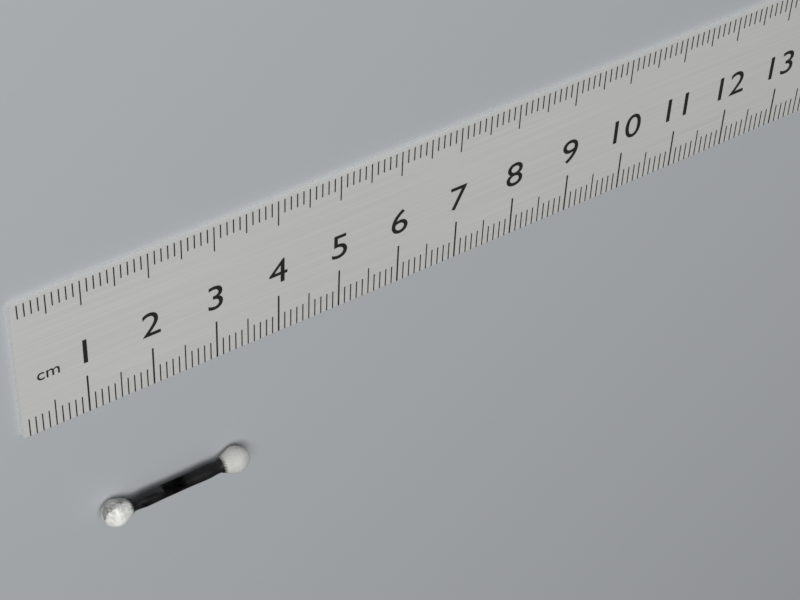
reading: 3.4 cm
